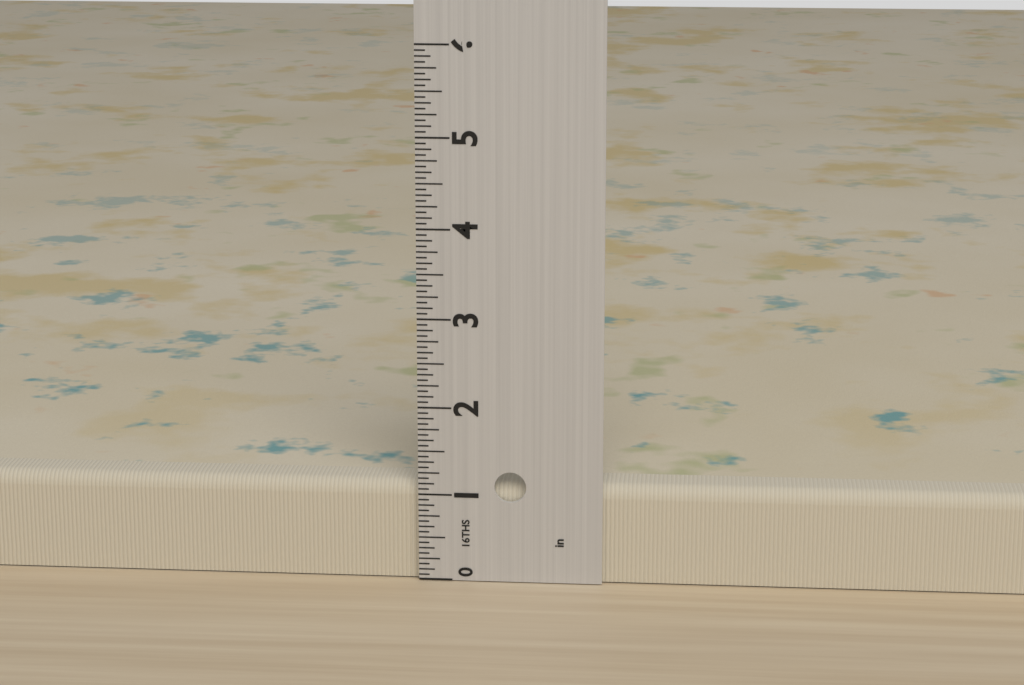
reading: 1.1250 in
